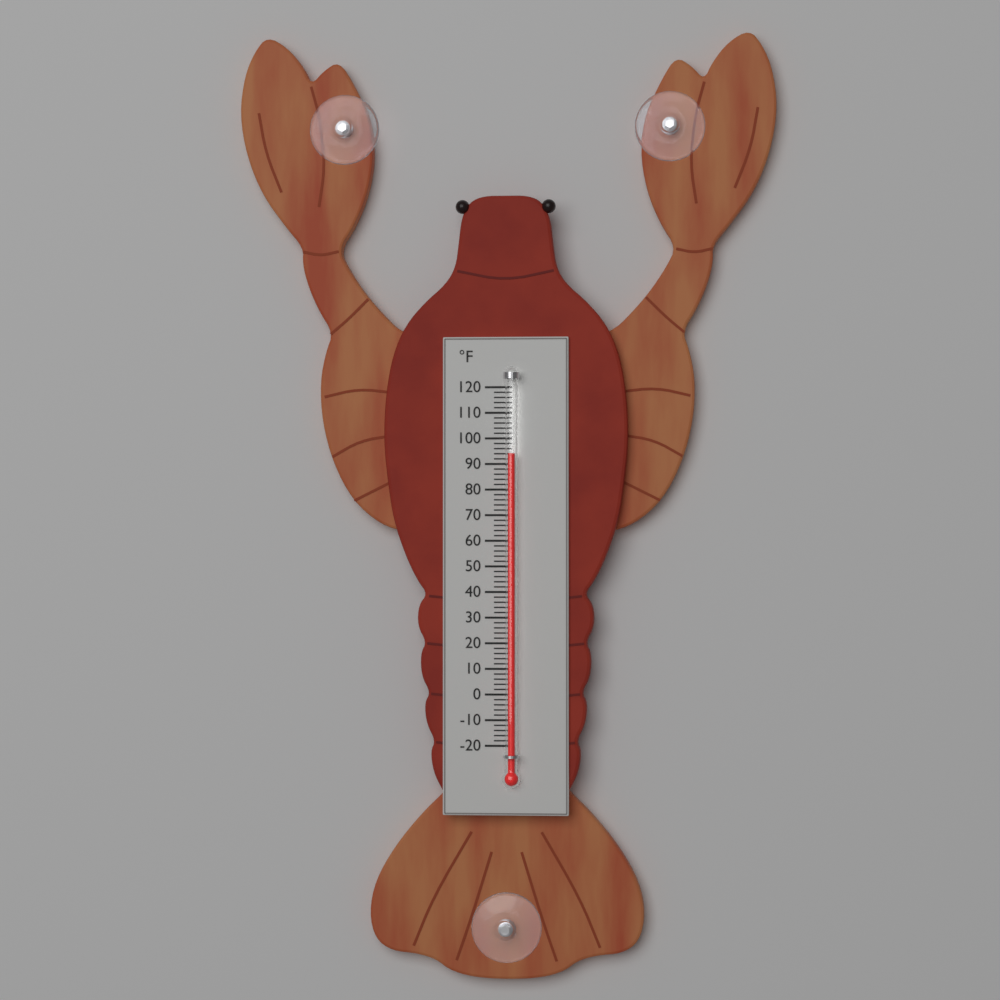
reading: 94 °F
